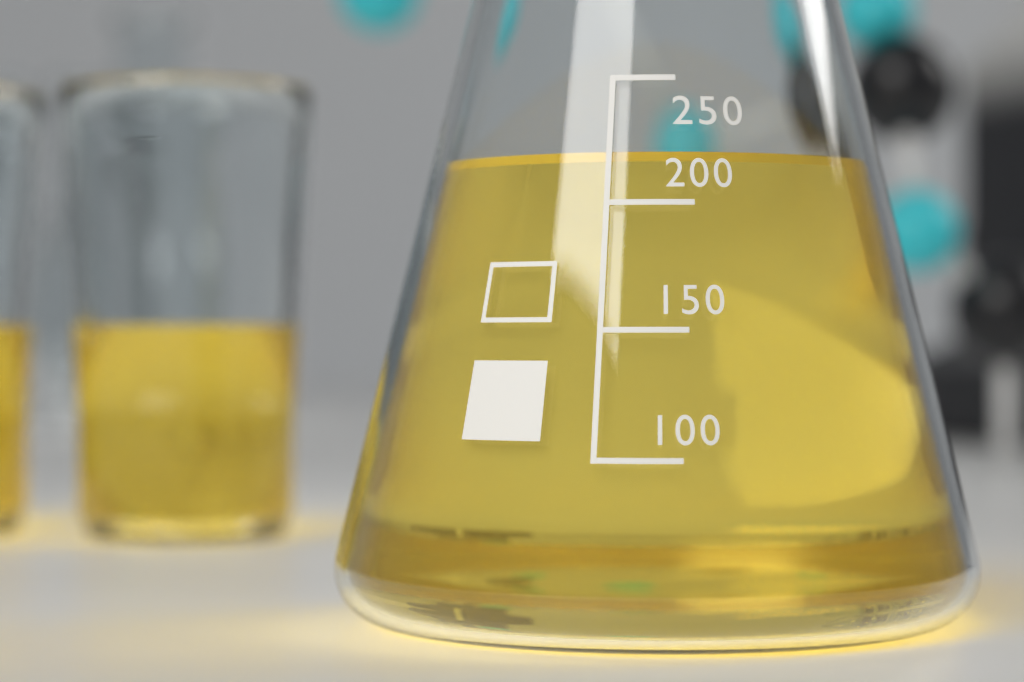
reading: 220 (no unit)
